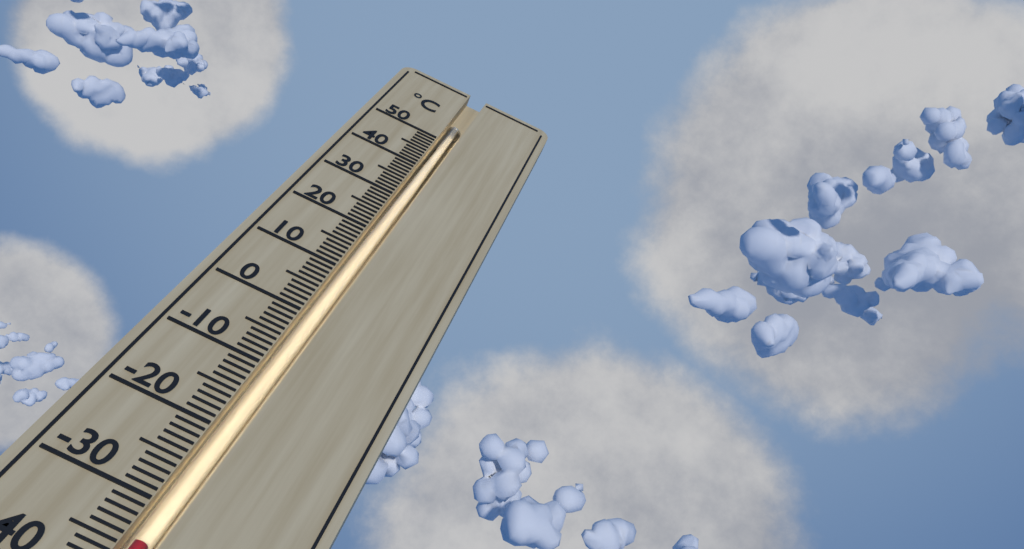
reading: -34 °C
